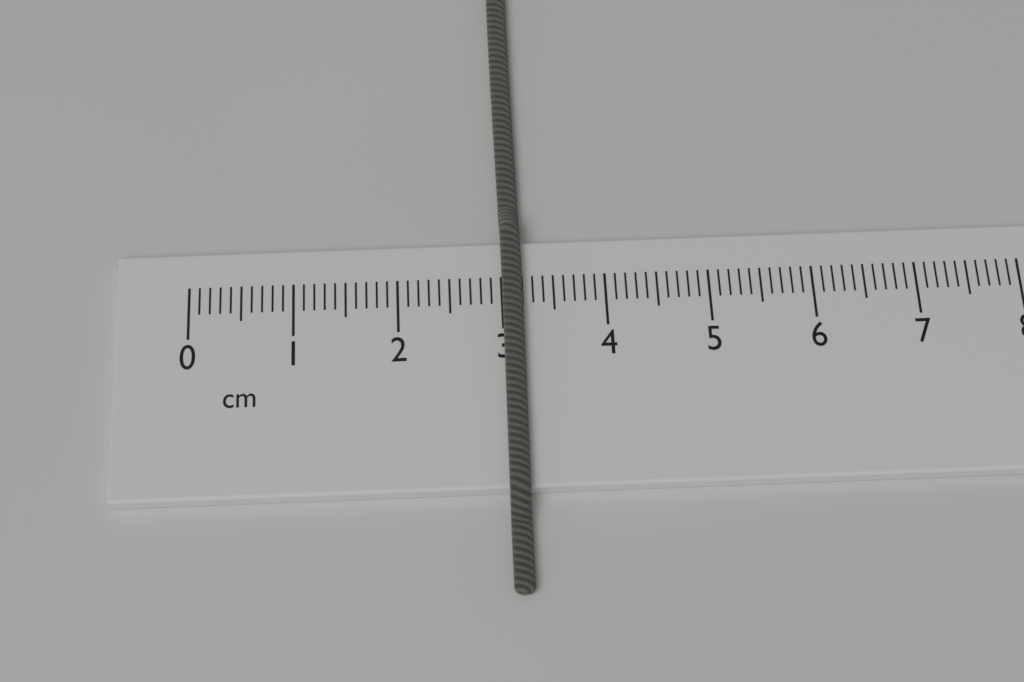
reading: 3.2 cm
